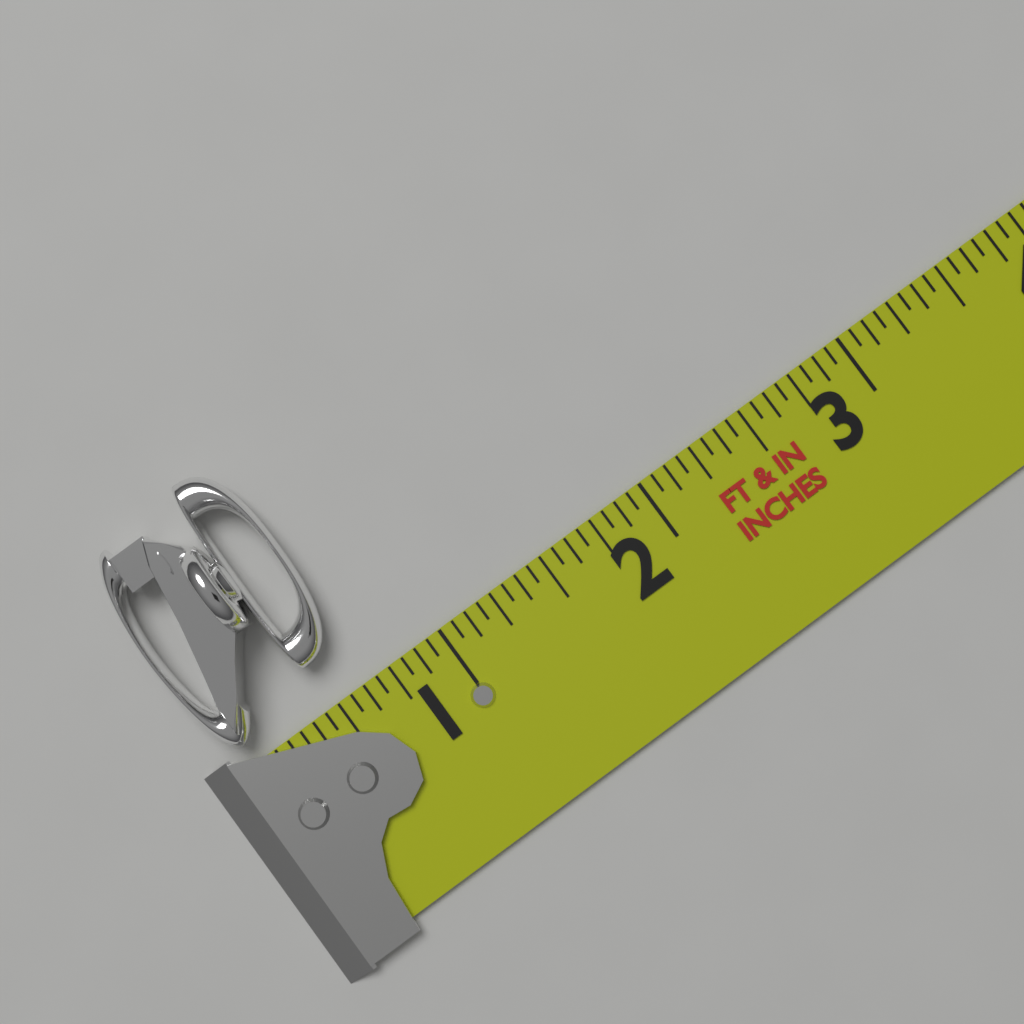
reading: 0.6875 in
